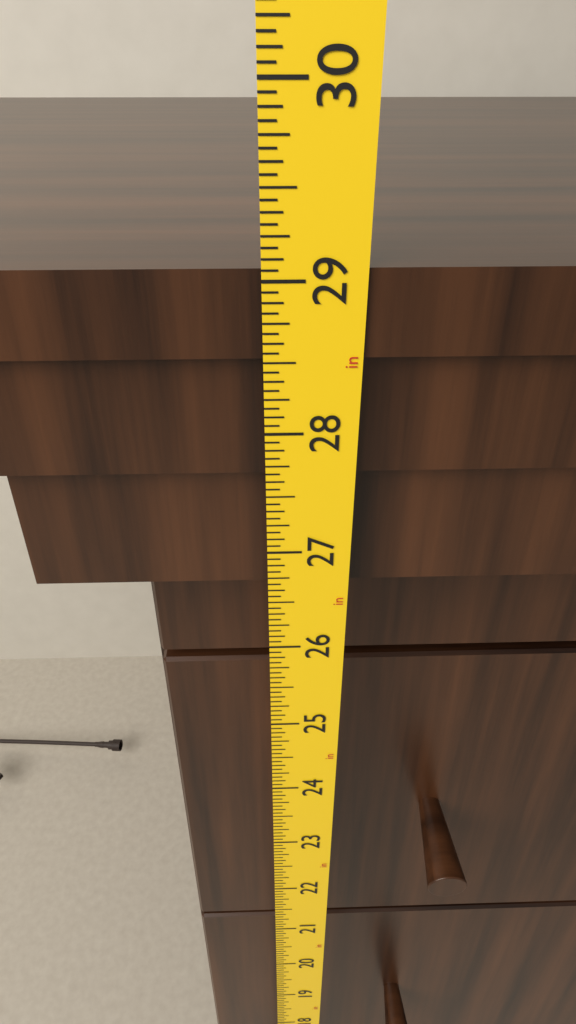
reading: 29.0625 in
